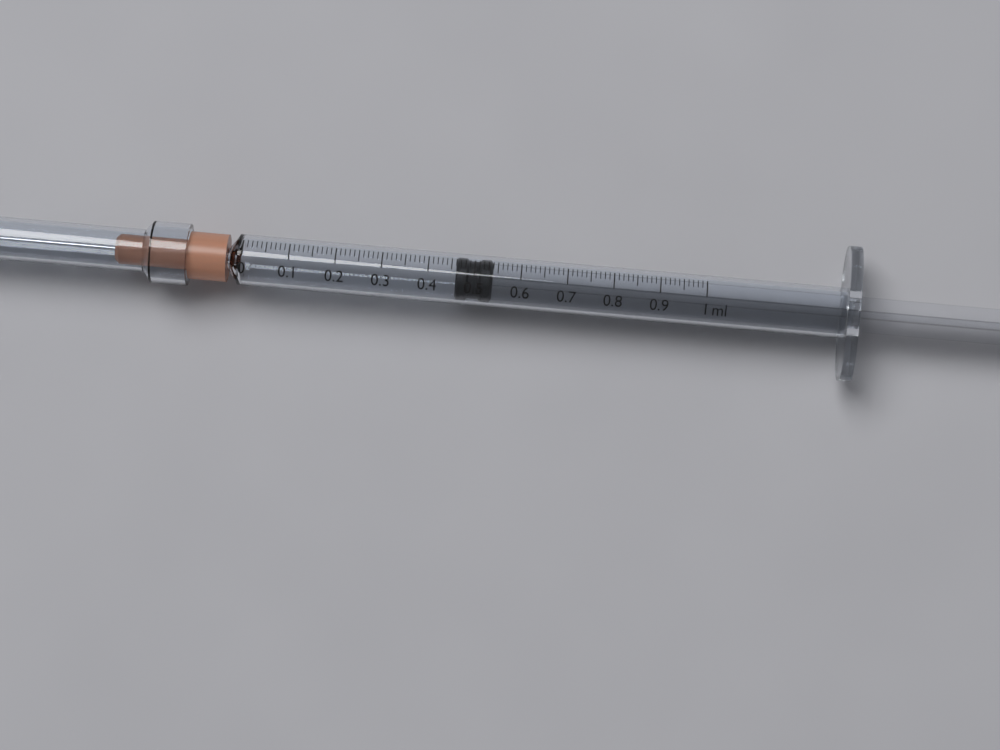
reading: 0.46 ml
